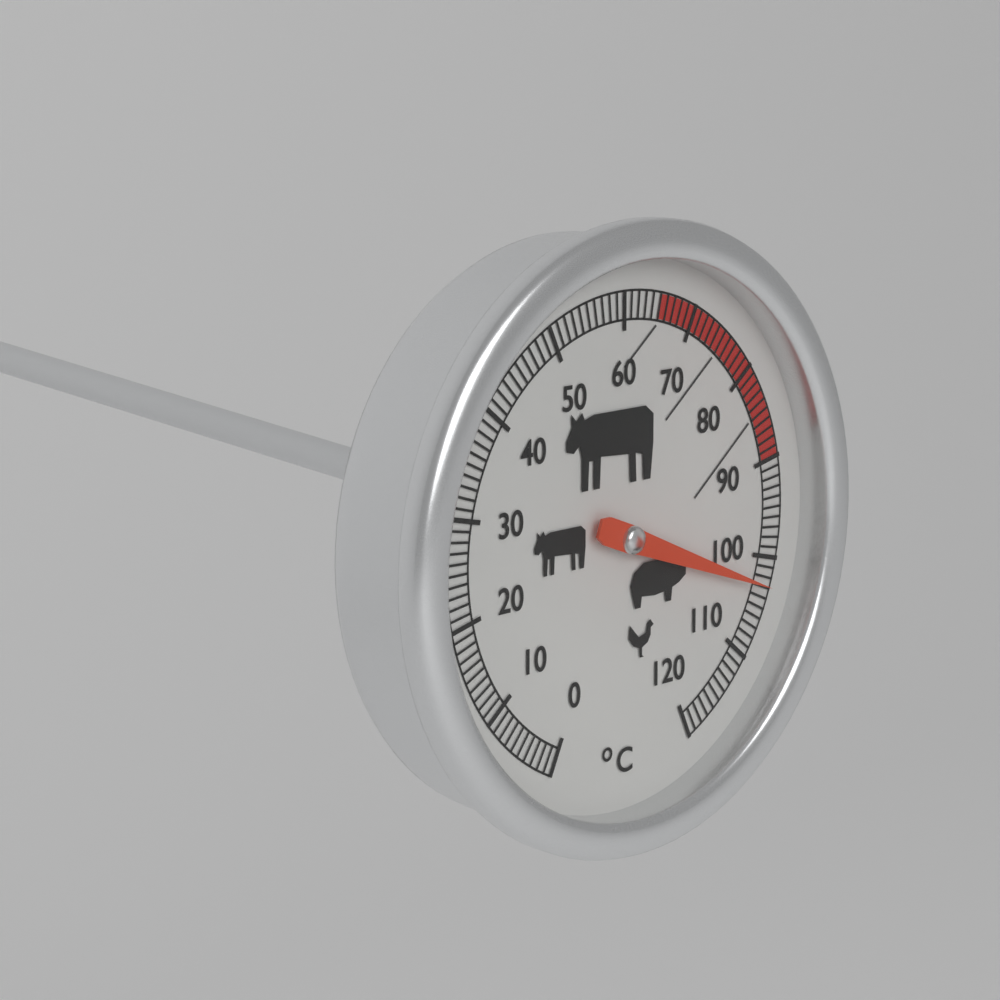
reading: 103 °C
